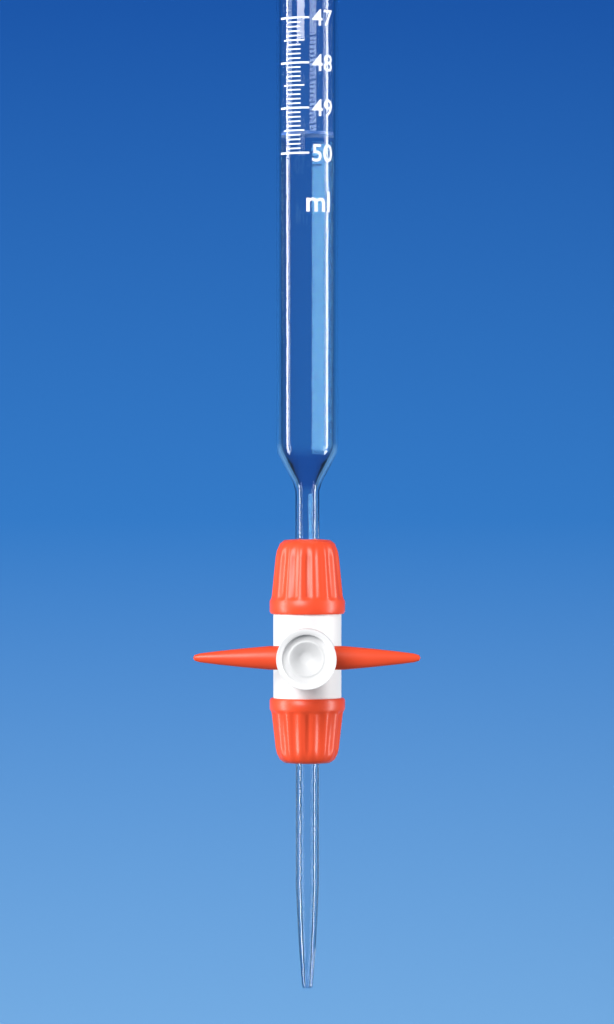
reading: 49.5 ml
